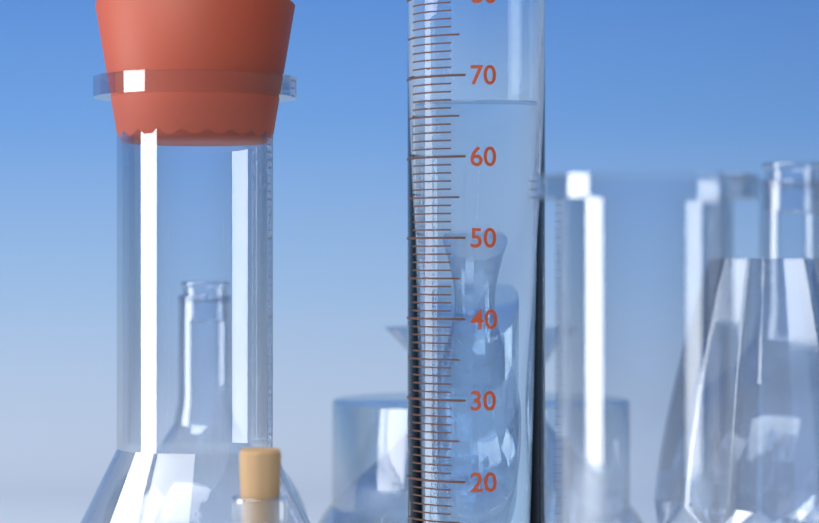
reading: 67 ml
